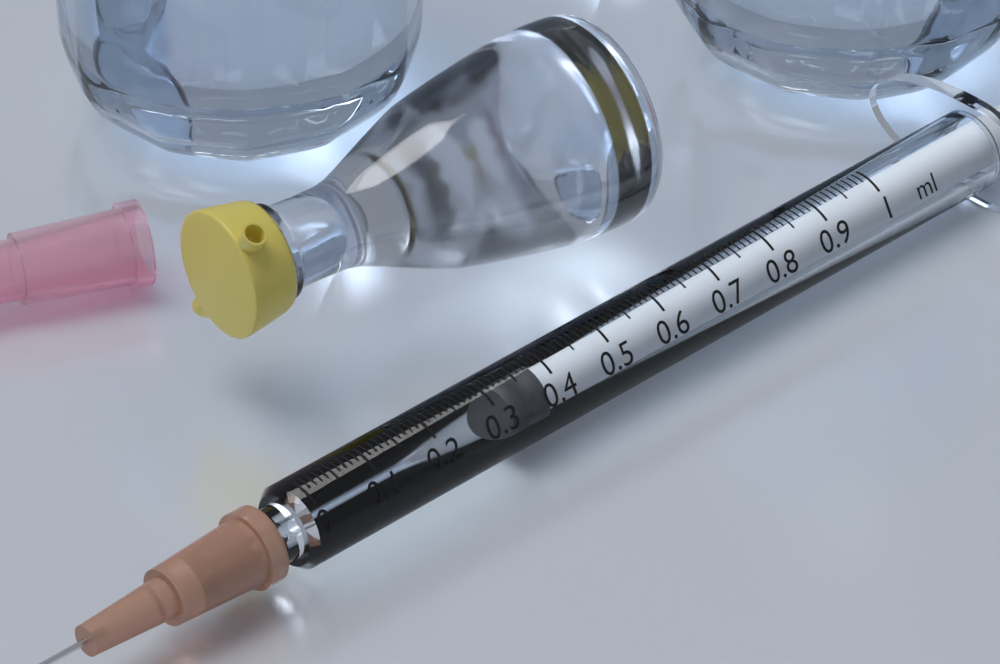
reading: 0.33 ml
